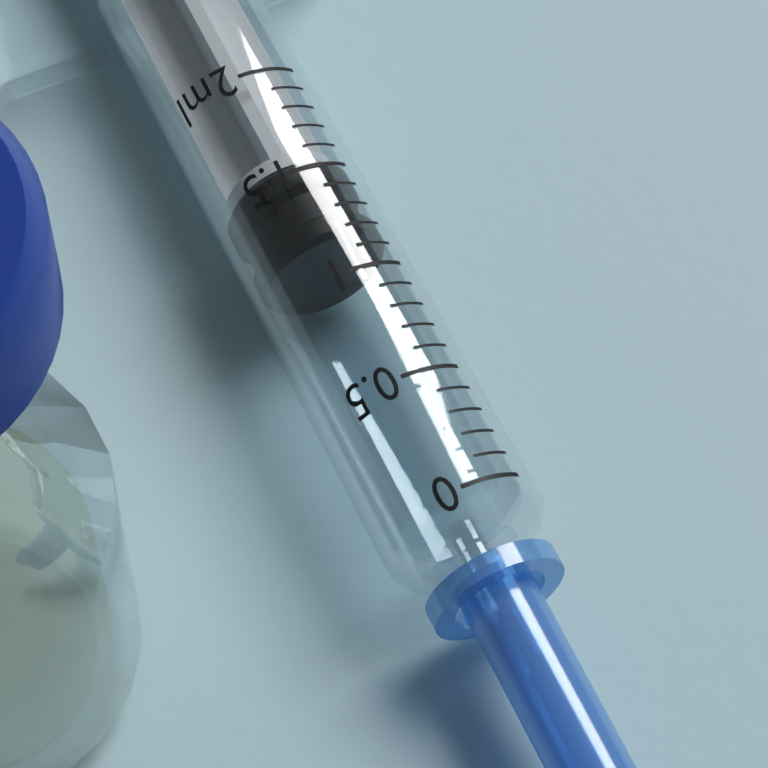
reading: 1.2 ml
